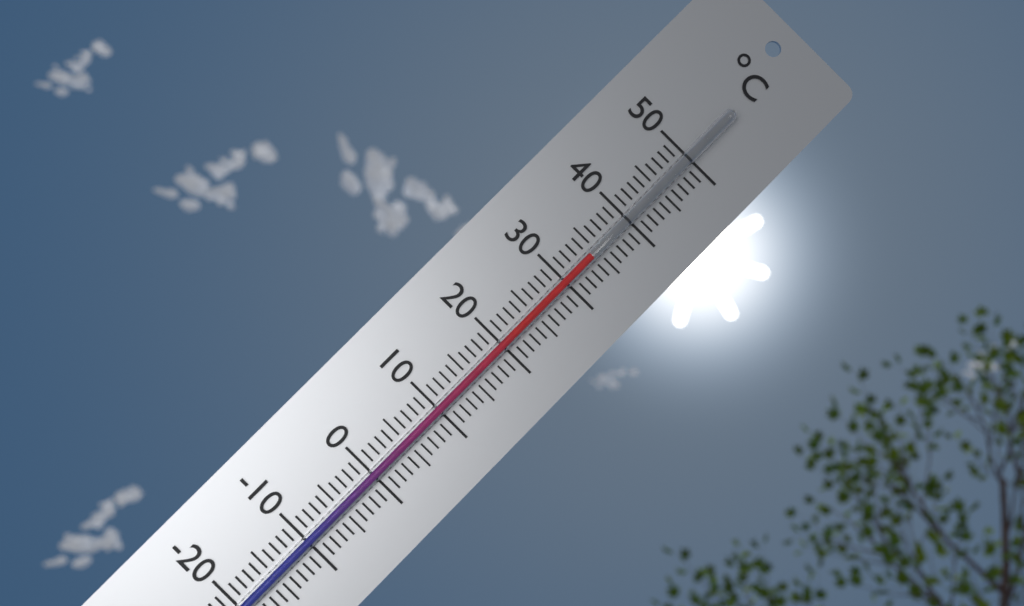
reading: 34 °C
